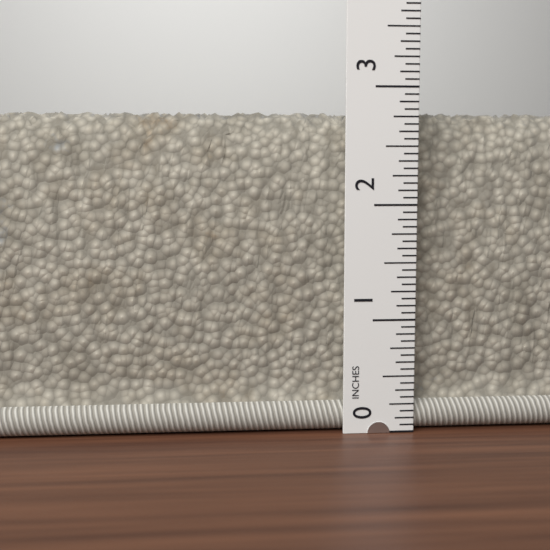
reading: 2.8125 in
